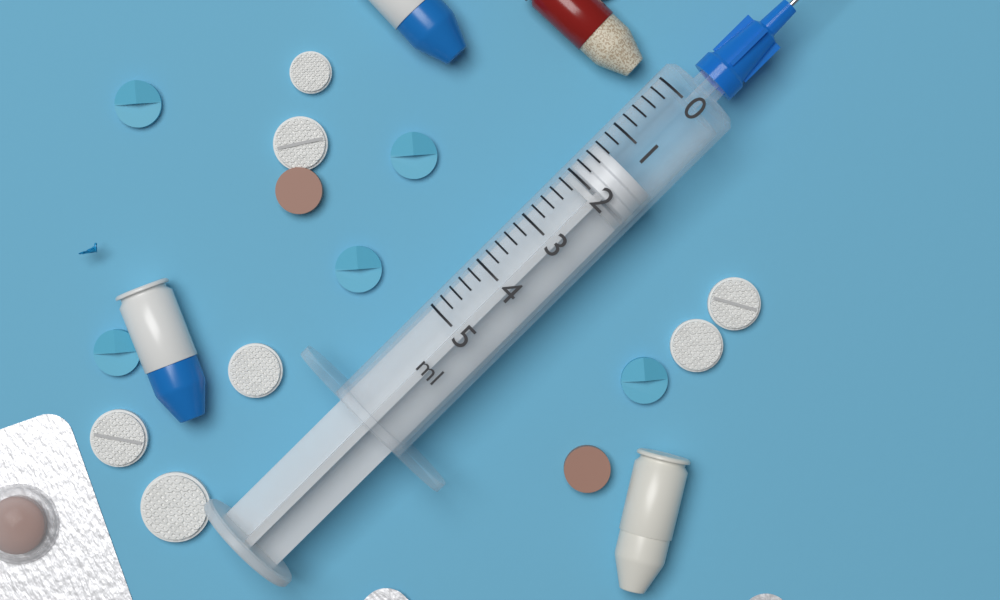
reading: 1.4 ml
